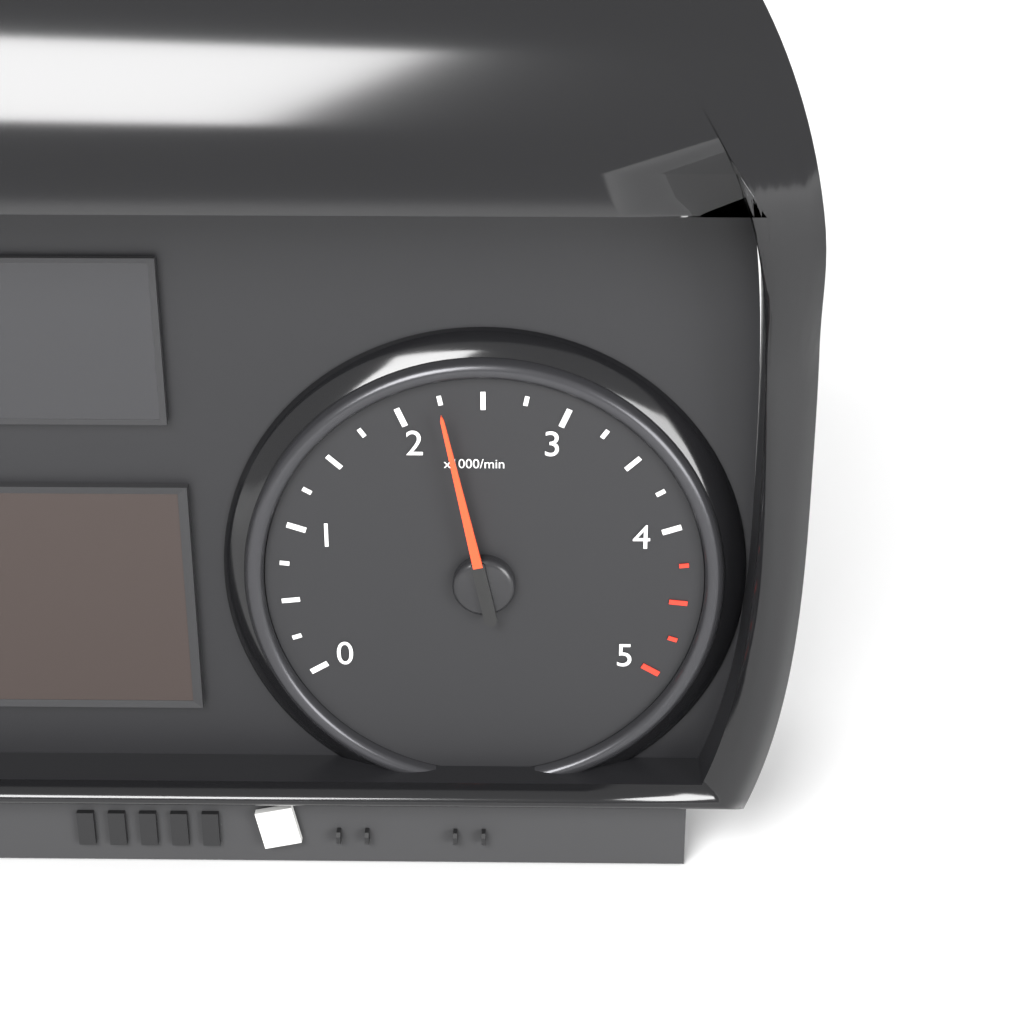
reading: 2.25 x1000/min
